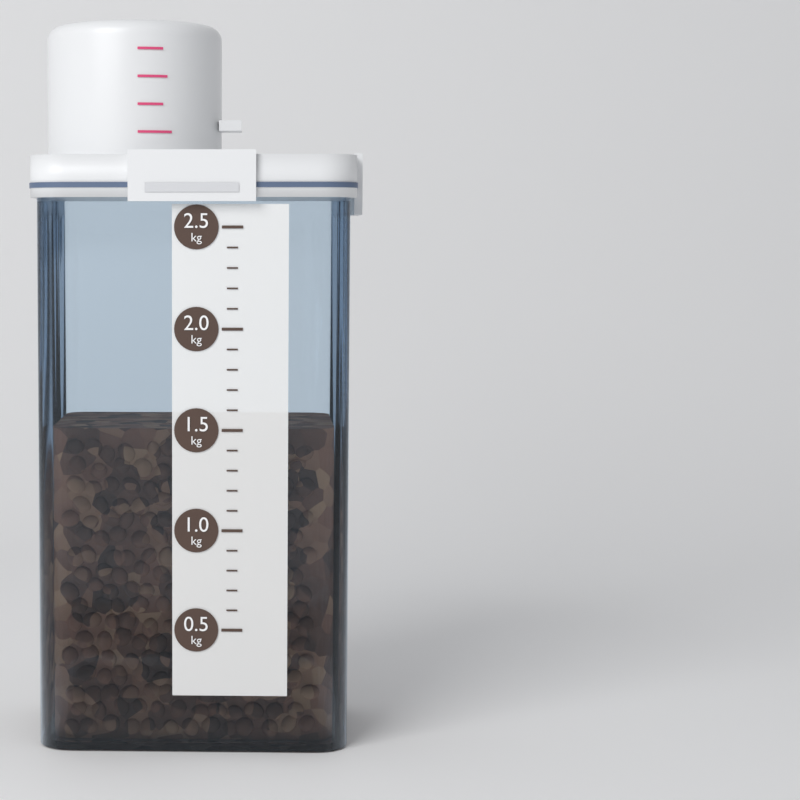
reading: 1.5 kg
